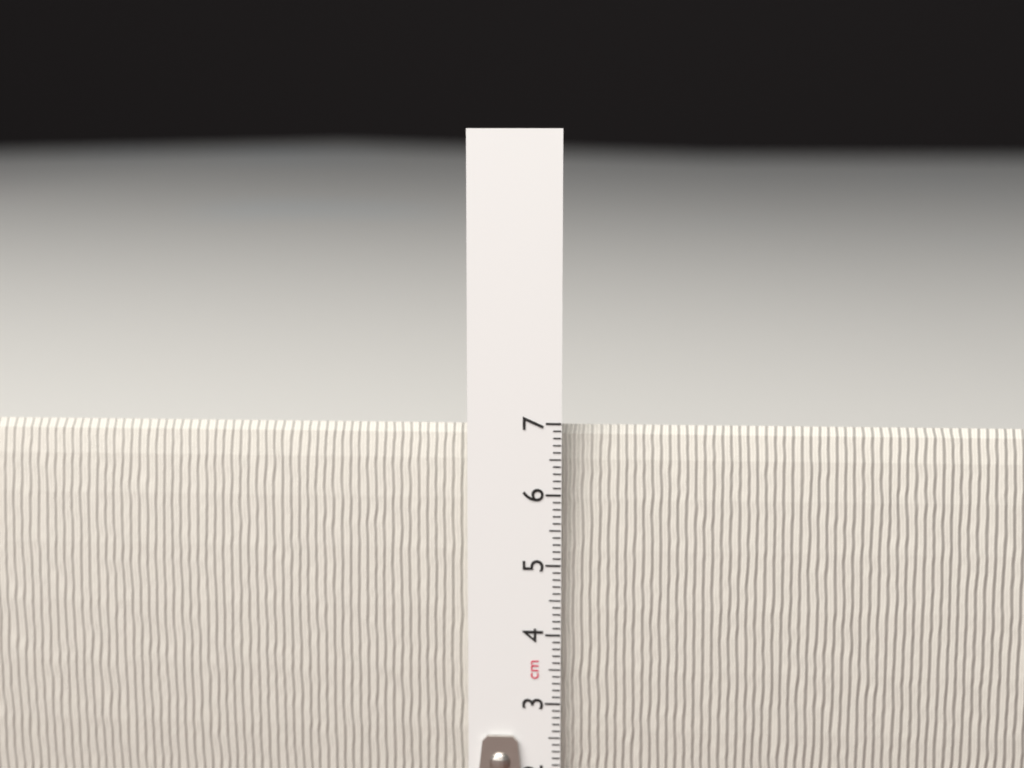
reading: 6.9 cm
